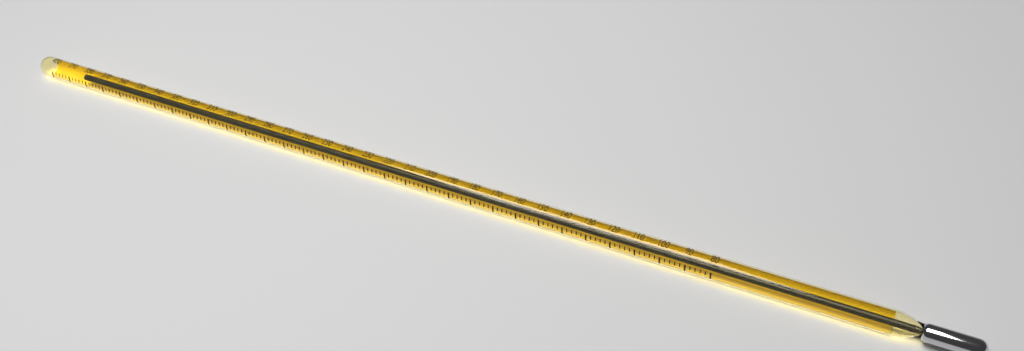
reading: 384 (no unit)
